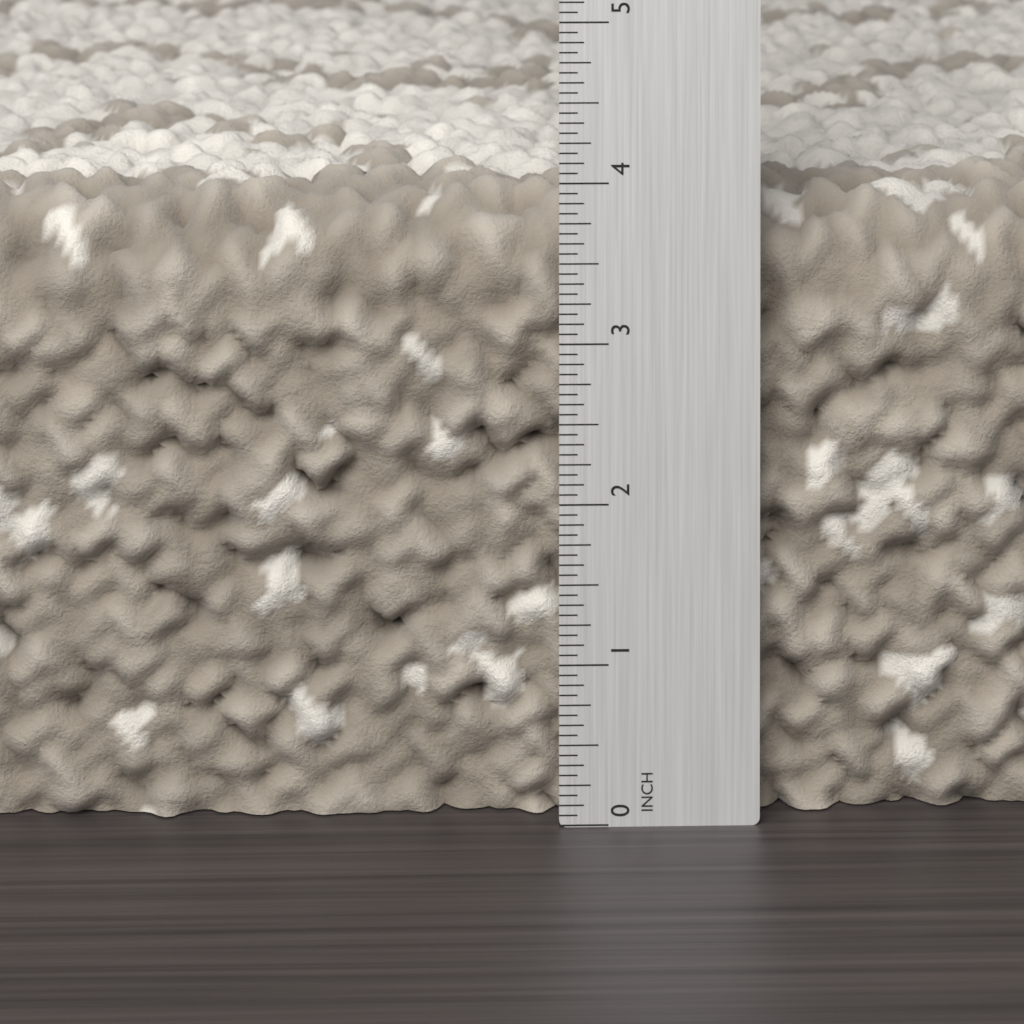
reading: 3.9375 in
